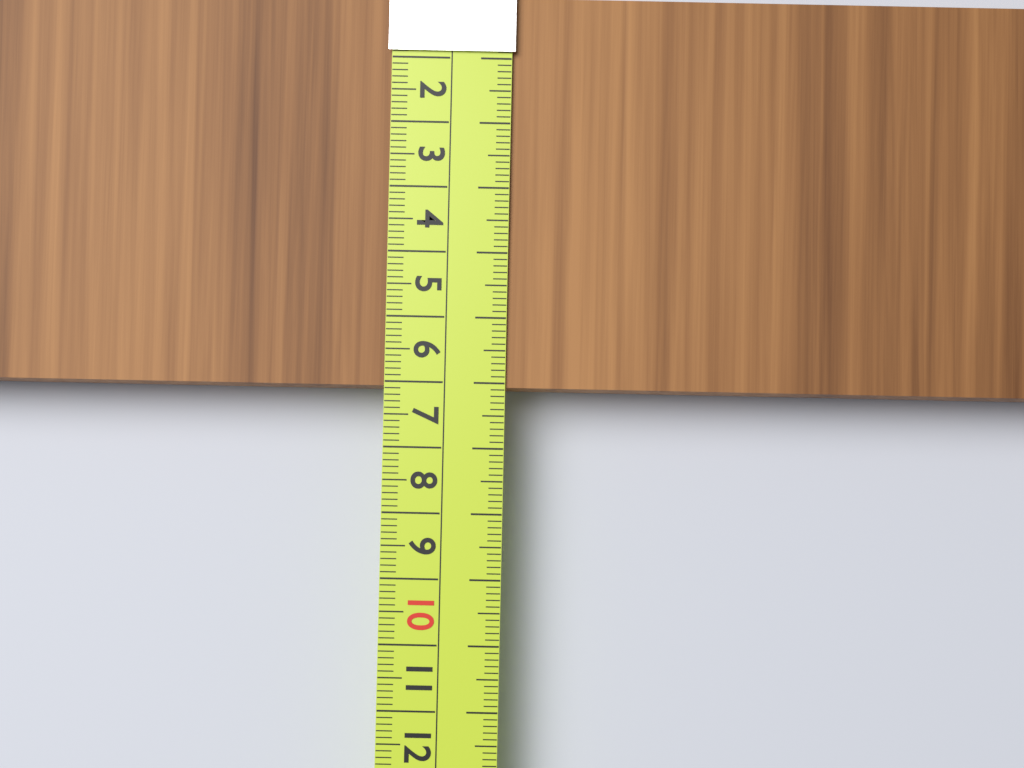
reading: 6.1 cm
